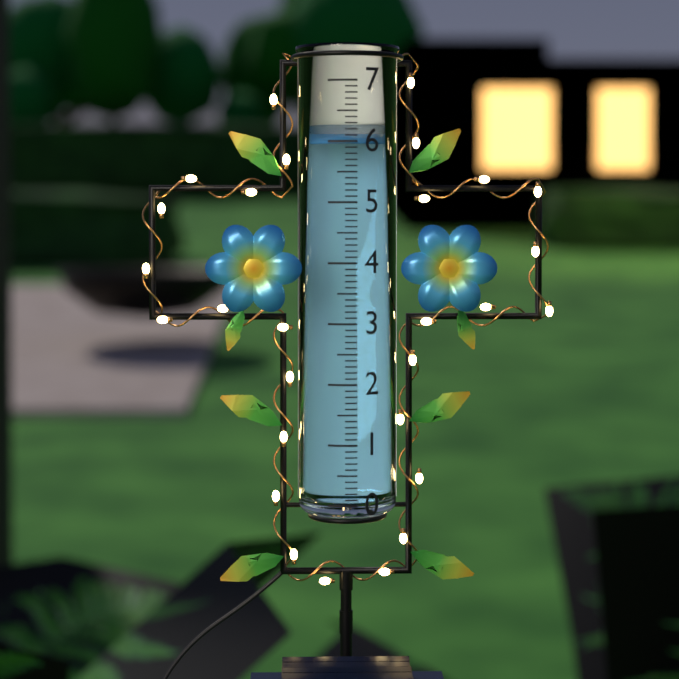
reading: 6.0 (no unit)
